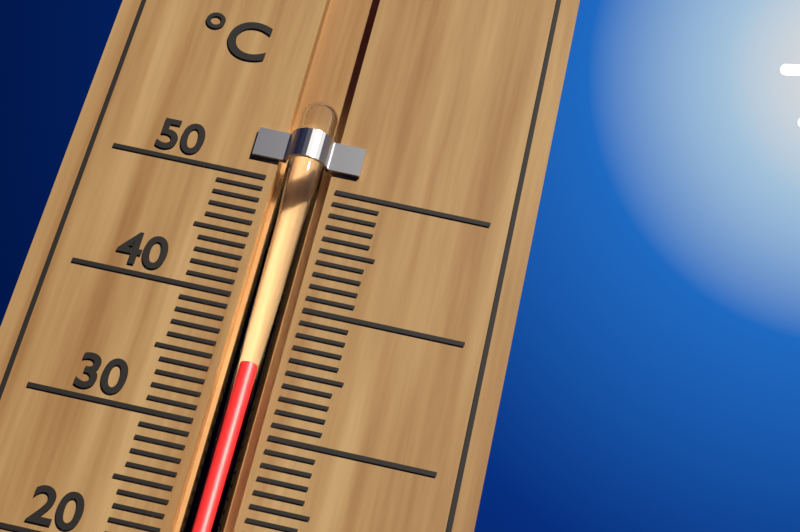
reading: 35 °C
